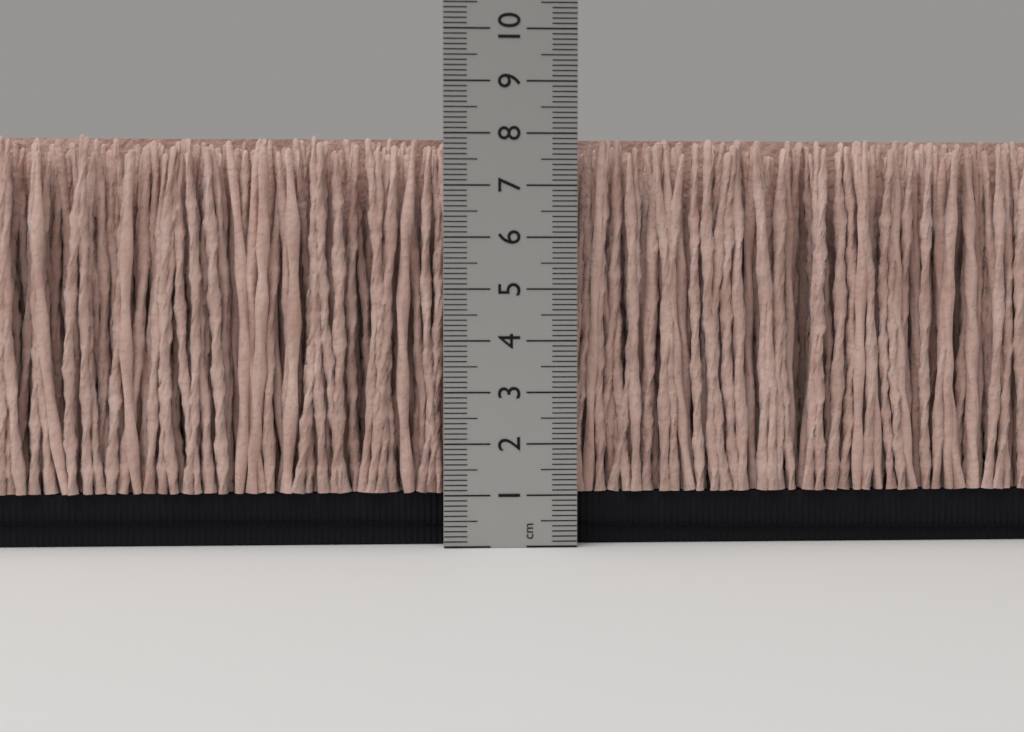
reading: 8.0 cm
